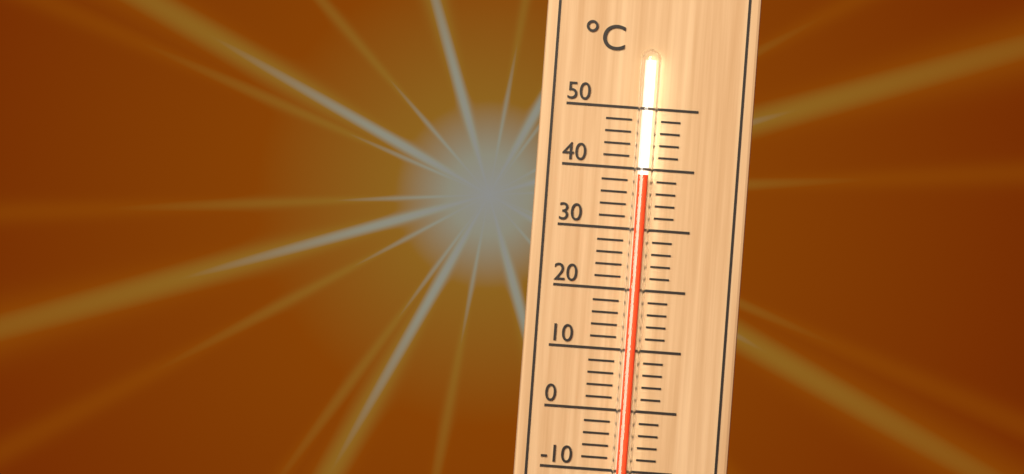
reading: 39 °C
